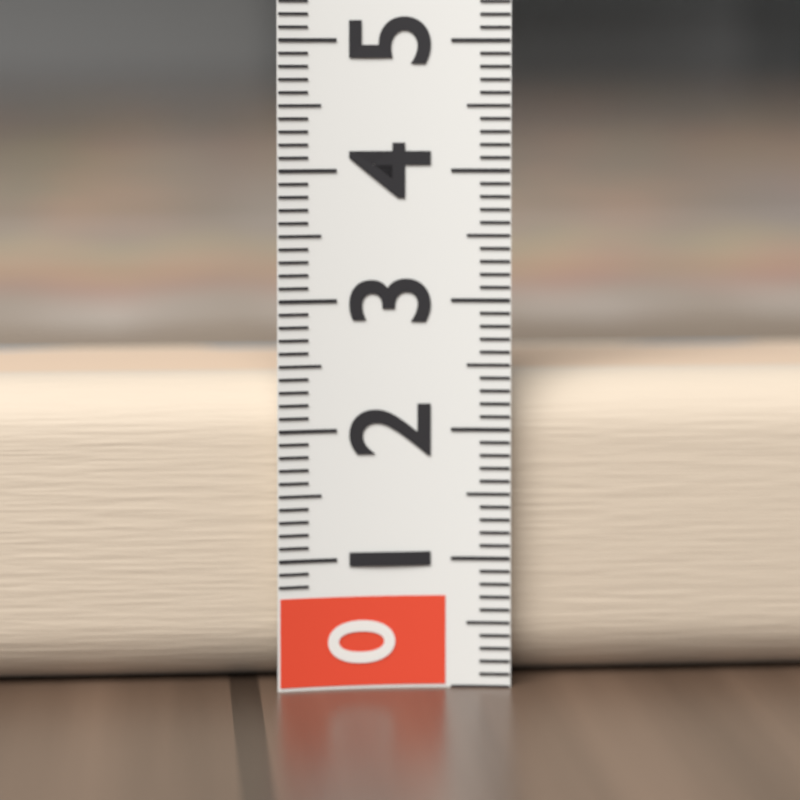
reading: 2.4 (no unit)
